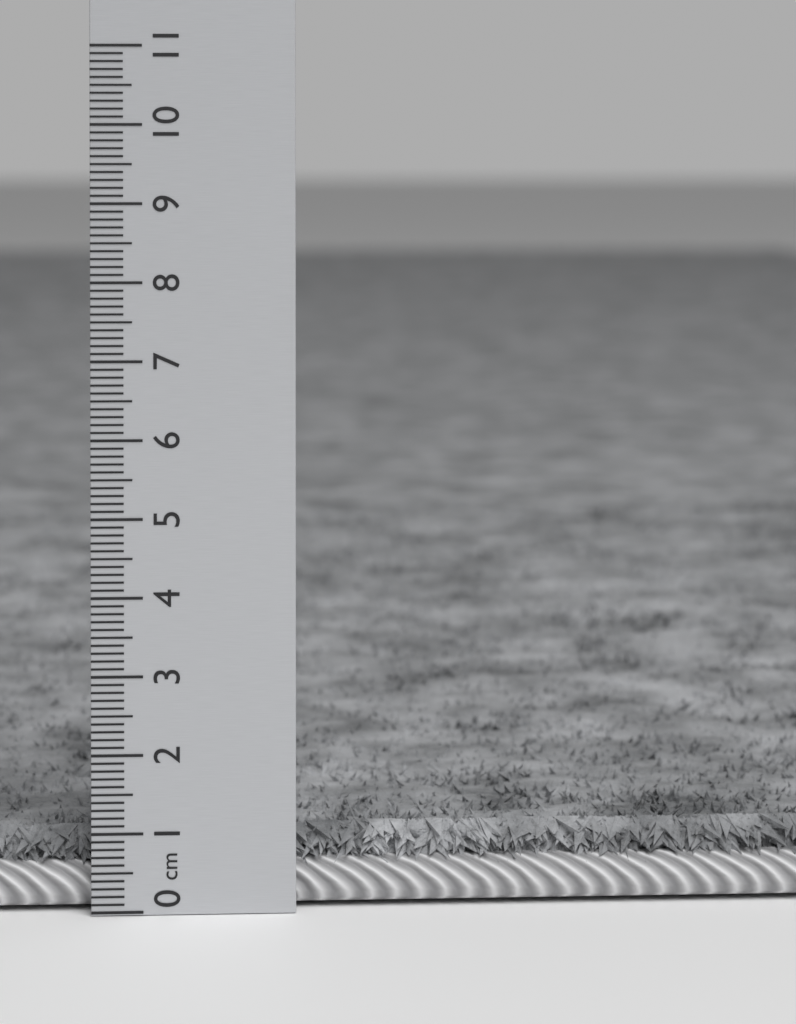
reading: 1.0 cm
